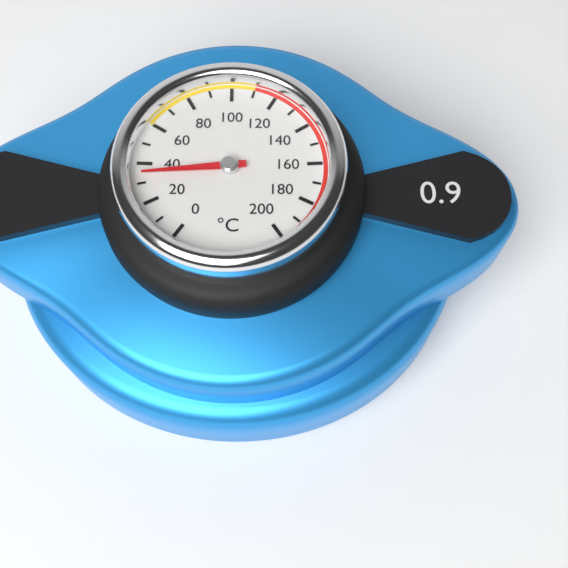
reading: 35 °C
